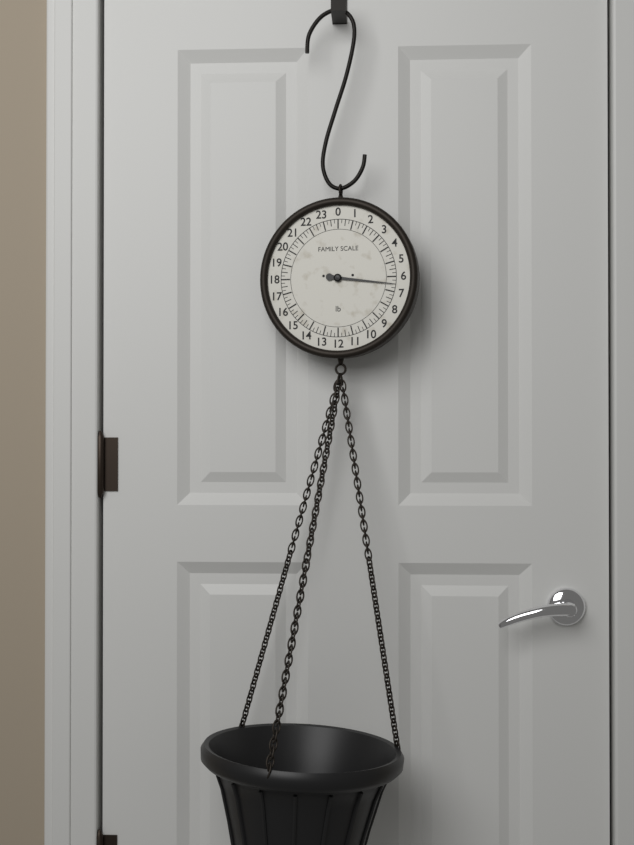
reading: 6.50 lb
